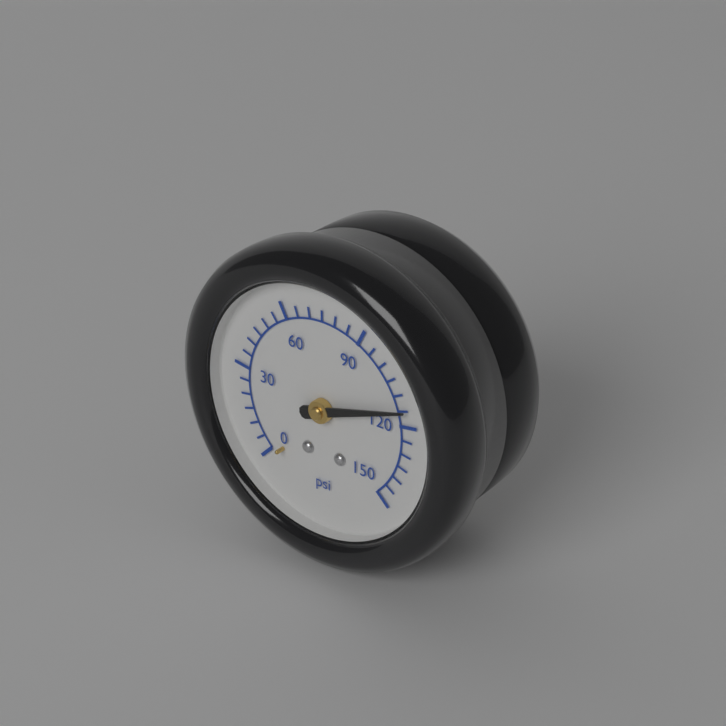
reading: 115 psi
